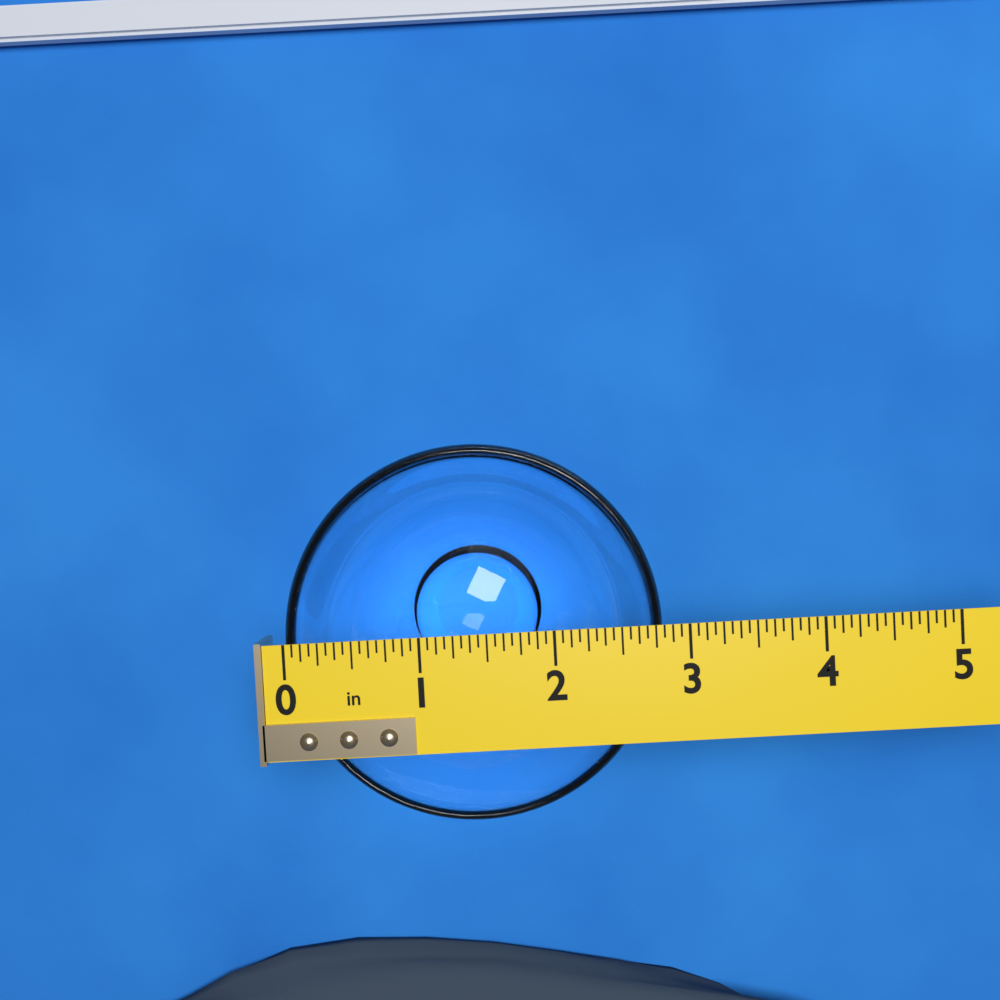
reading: 2.8125 in
